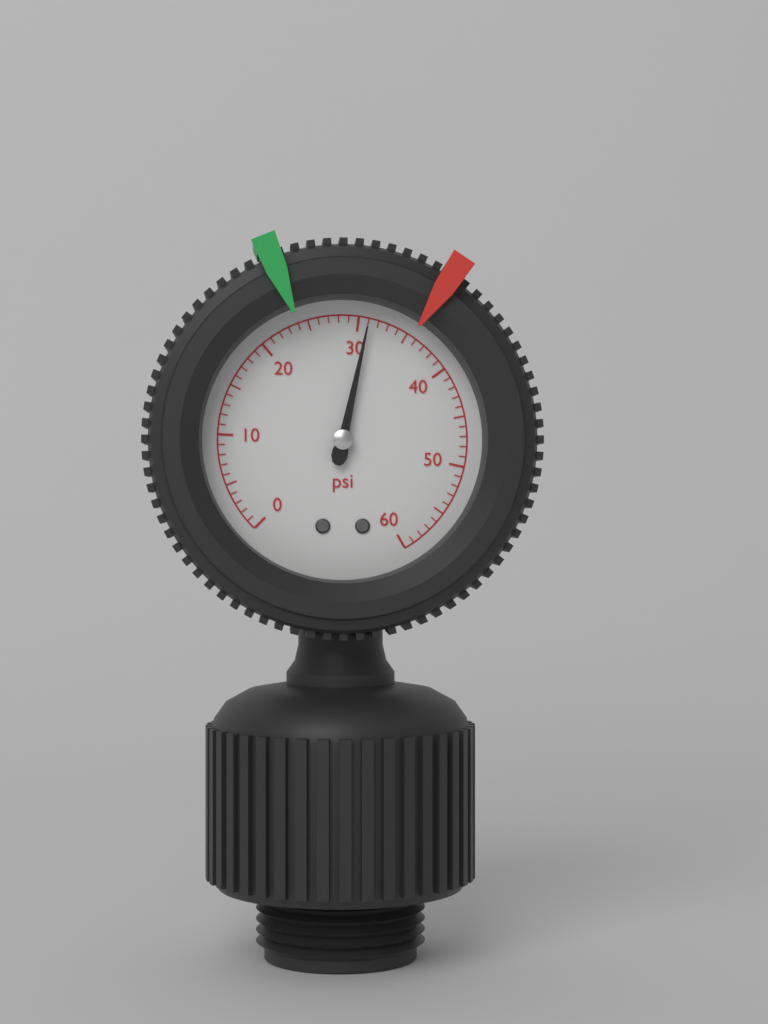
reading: 31 psi
